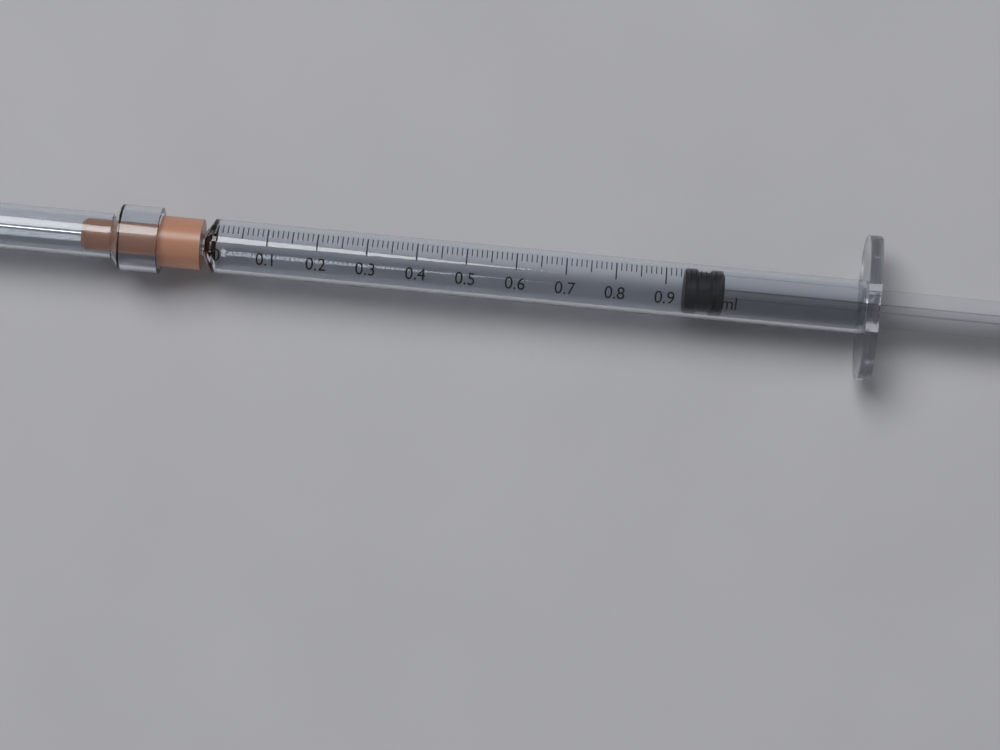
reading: 0.94 ml
